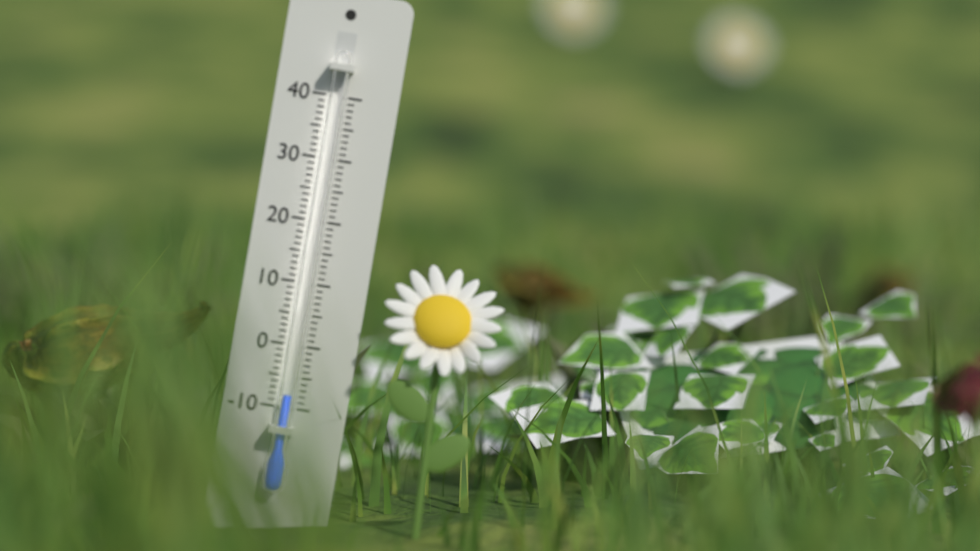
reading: -8 (no unit)
